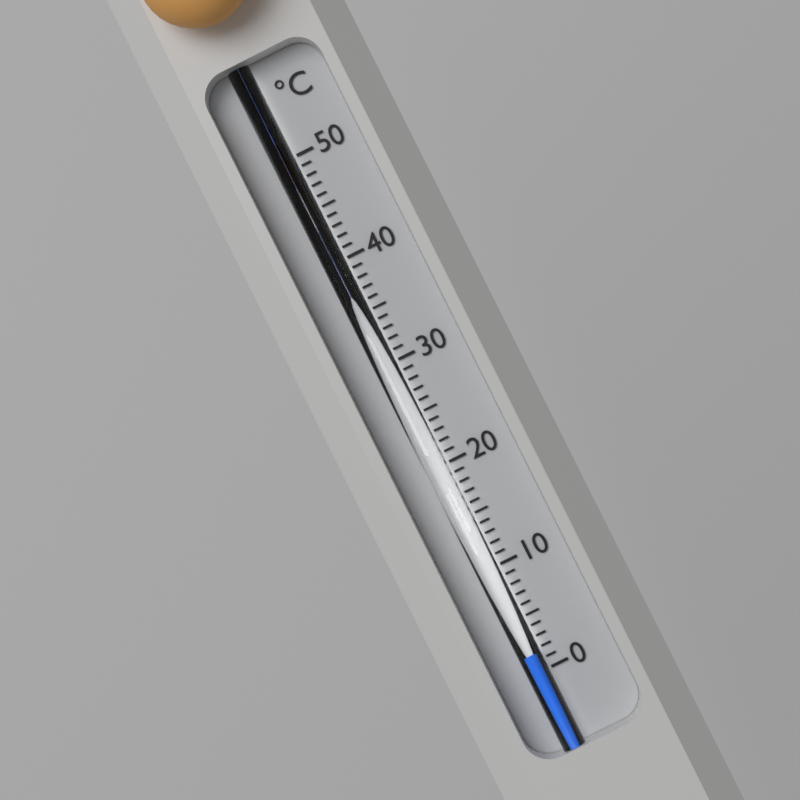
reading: 2 °C
